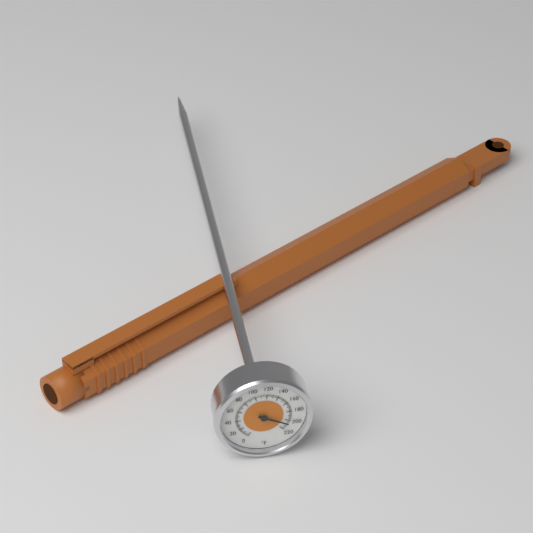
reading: 206 °F
